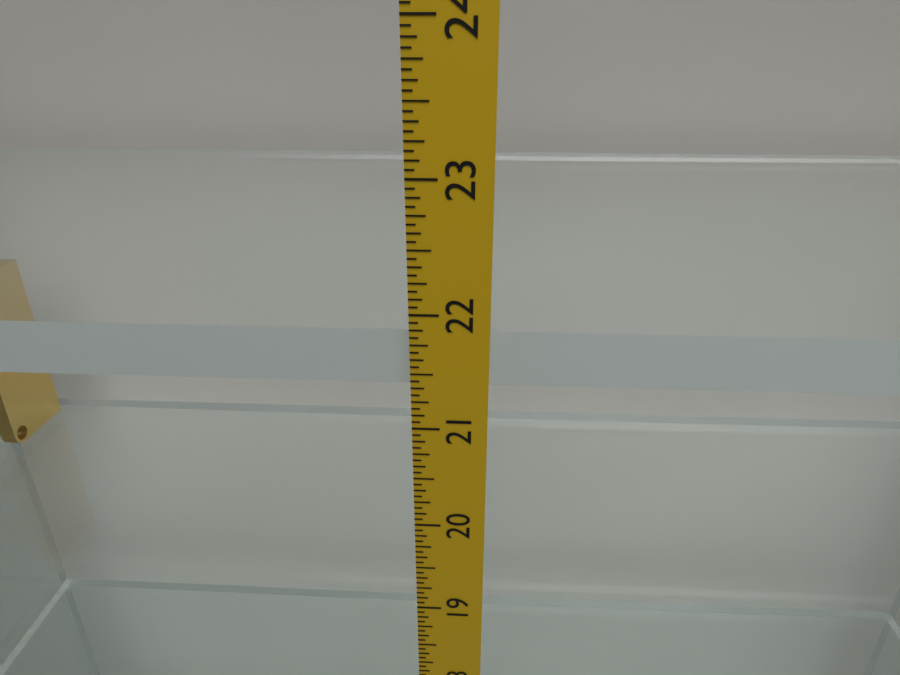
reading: 21.8125 in
